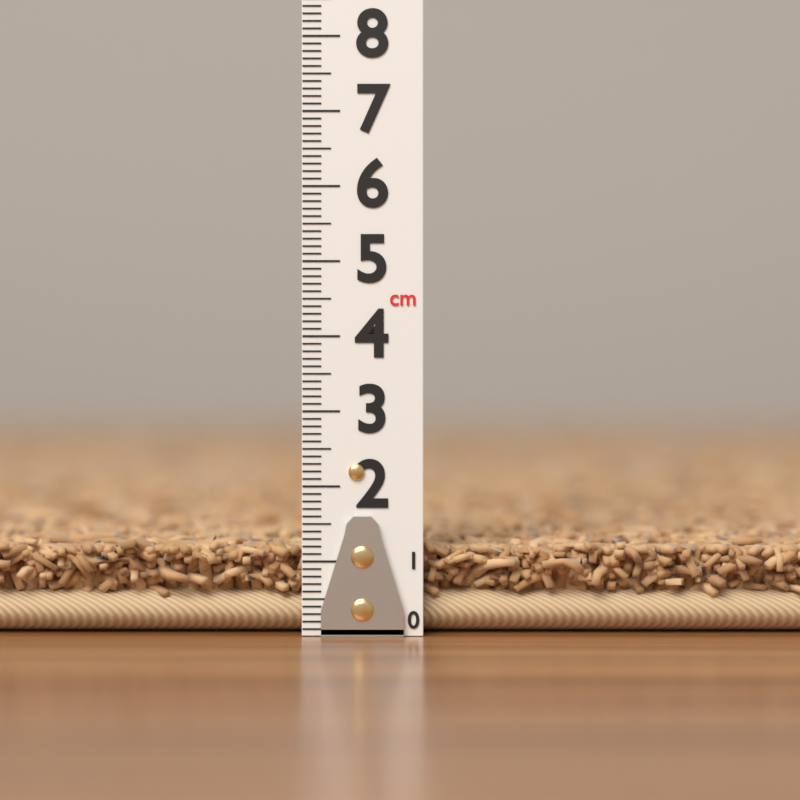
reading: 1.4 cm
